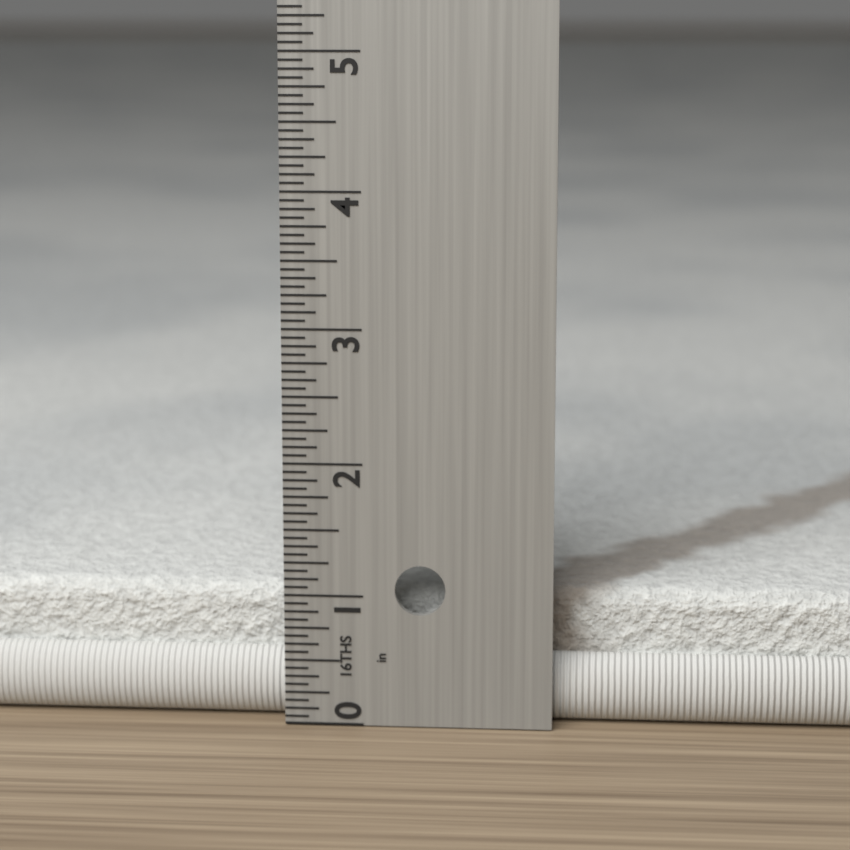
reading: 1.0000 in
